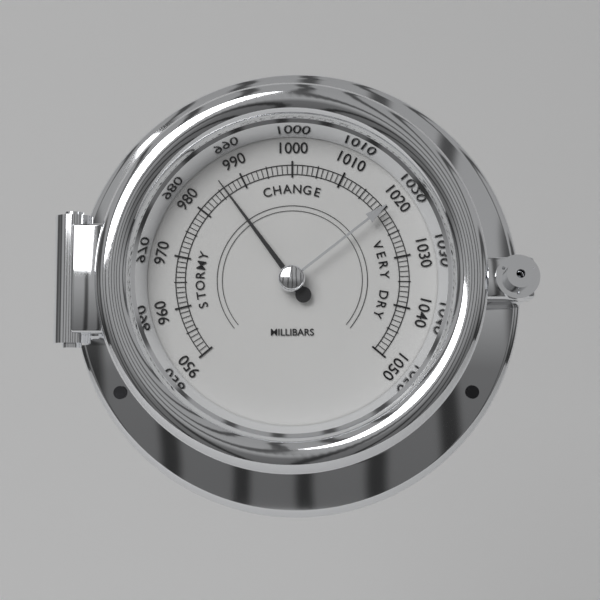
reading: 986 mbar
